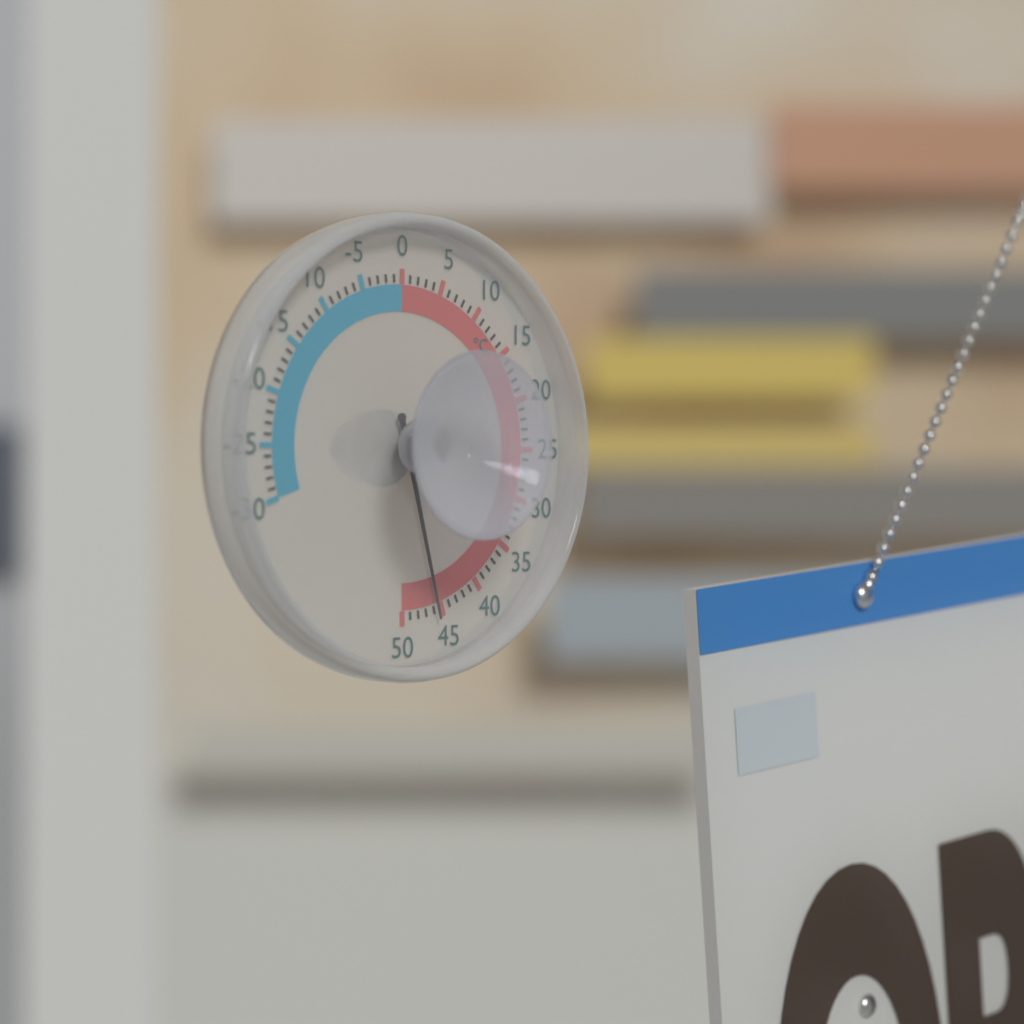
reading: 46 °C
